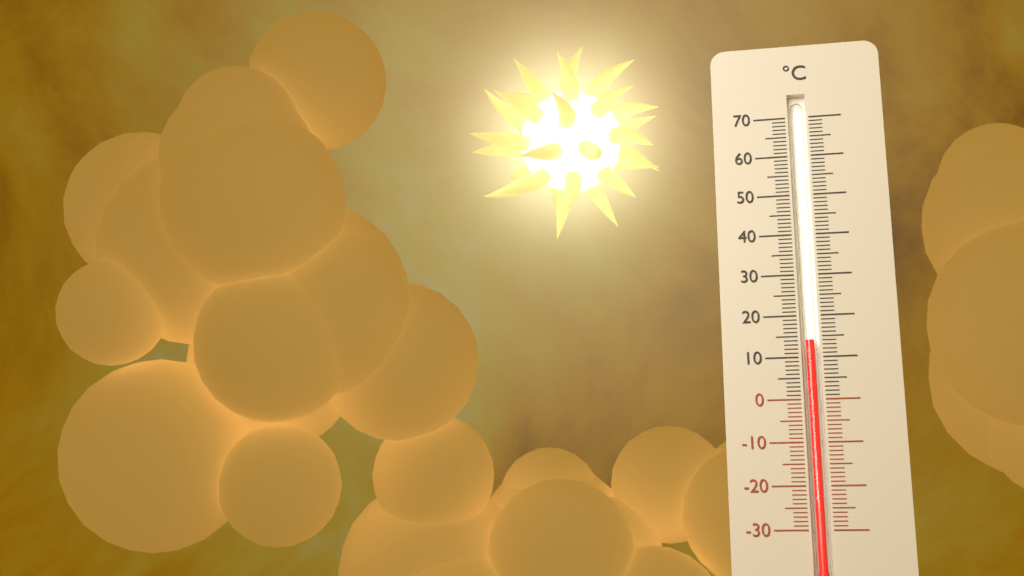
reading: 14 °C
